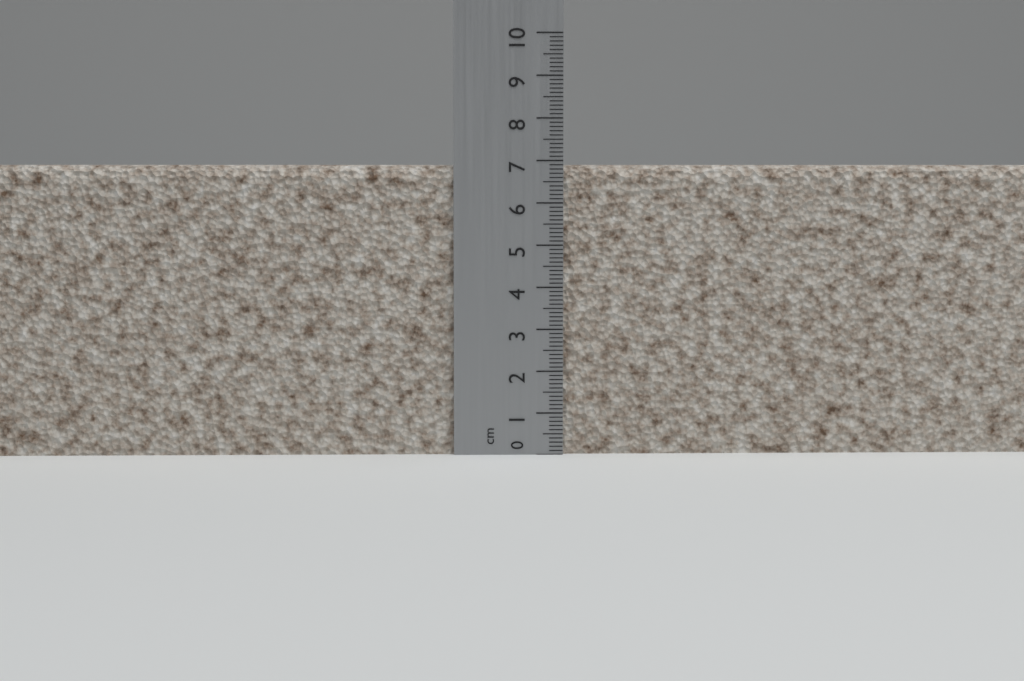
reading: 6.9 cm
